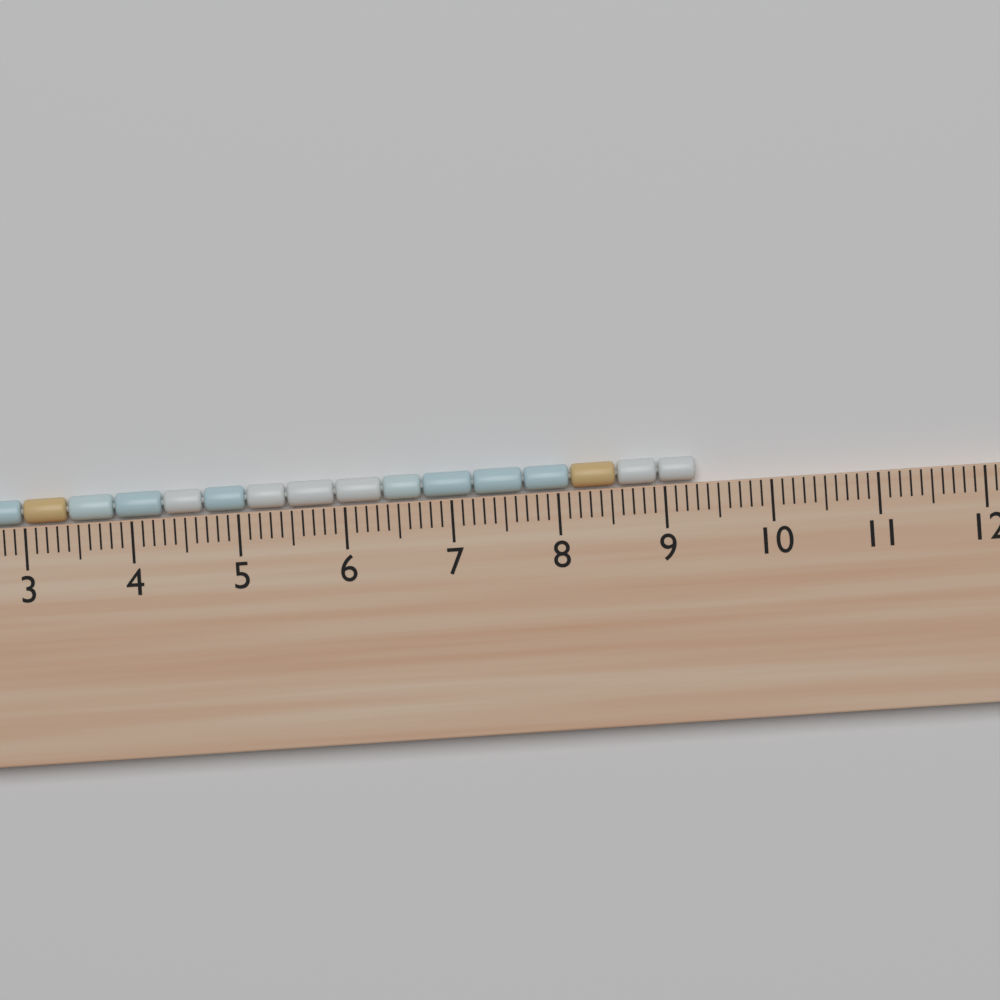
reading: 9.3 cm
